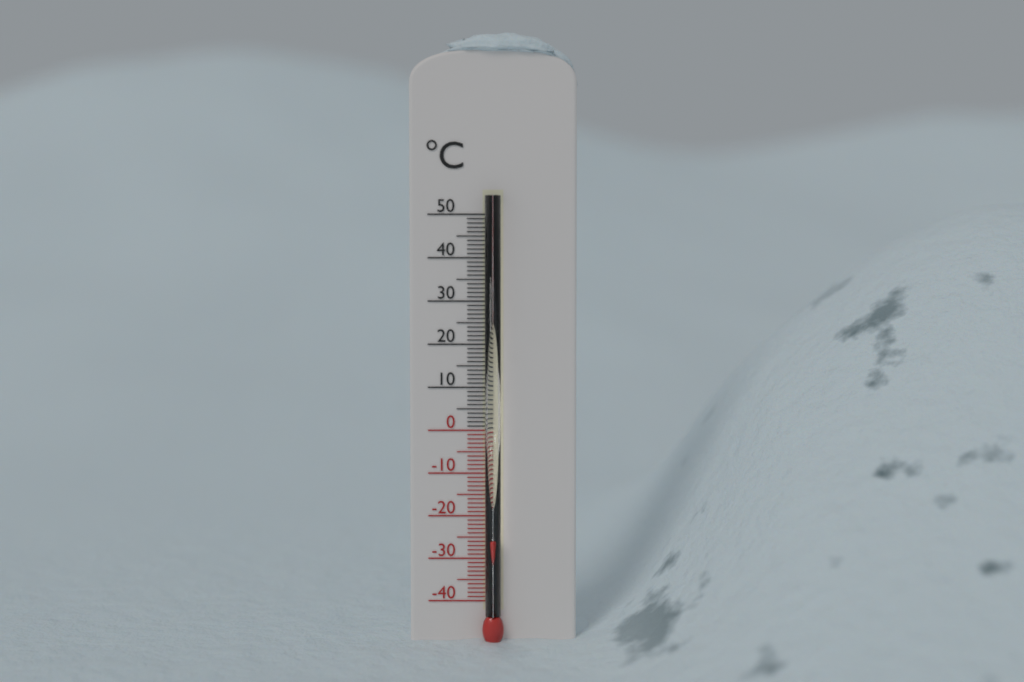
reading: -25 °C
